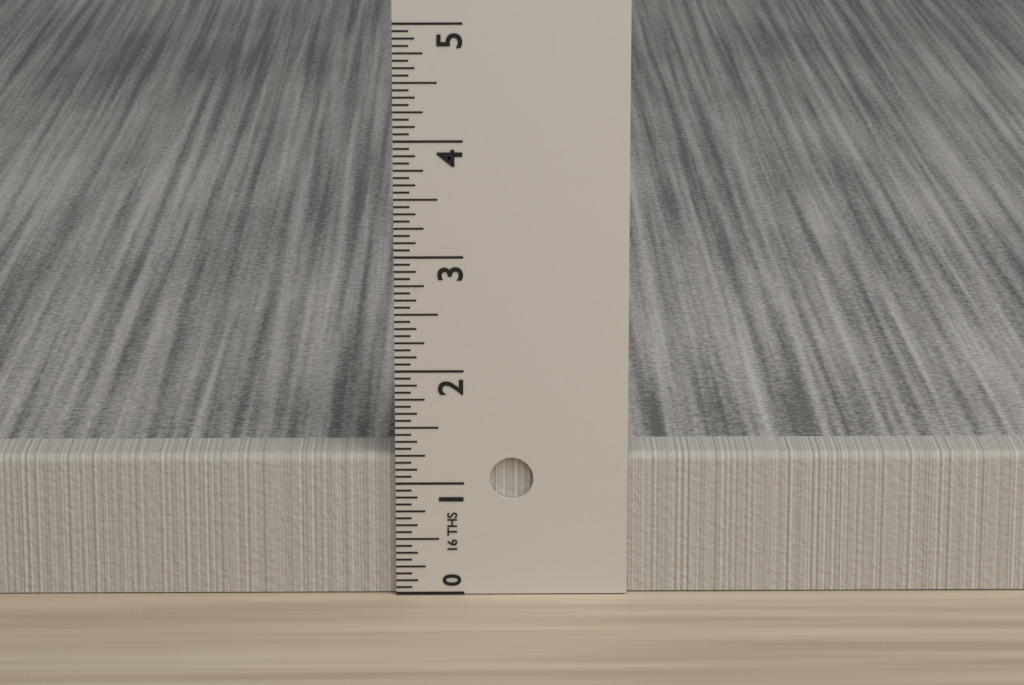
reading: 1.2500 in
